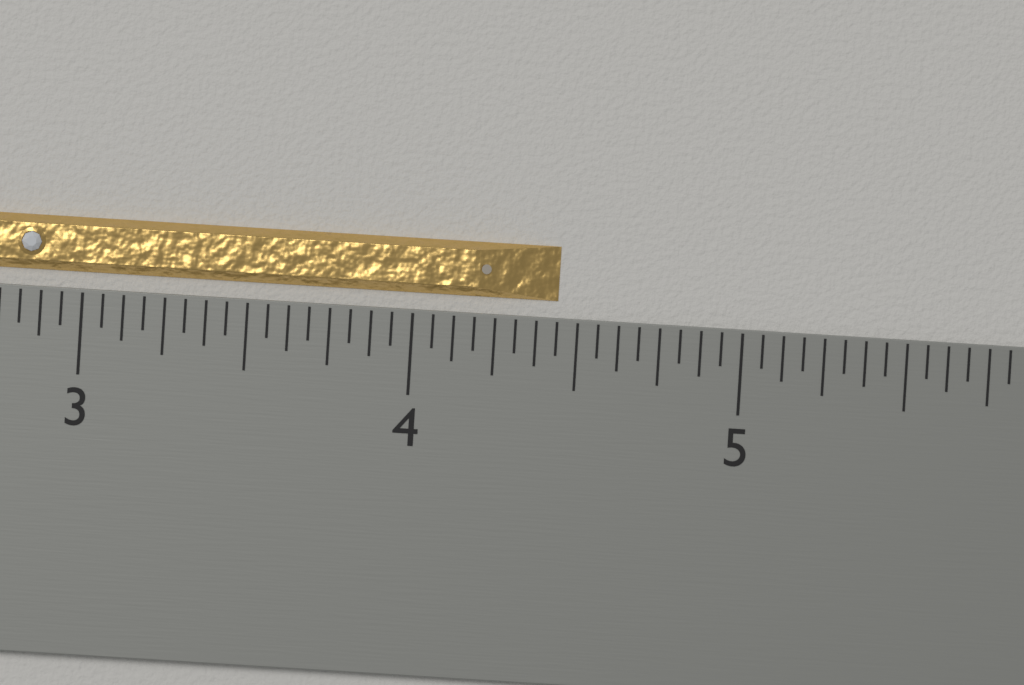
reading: 4.4375 inch
